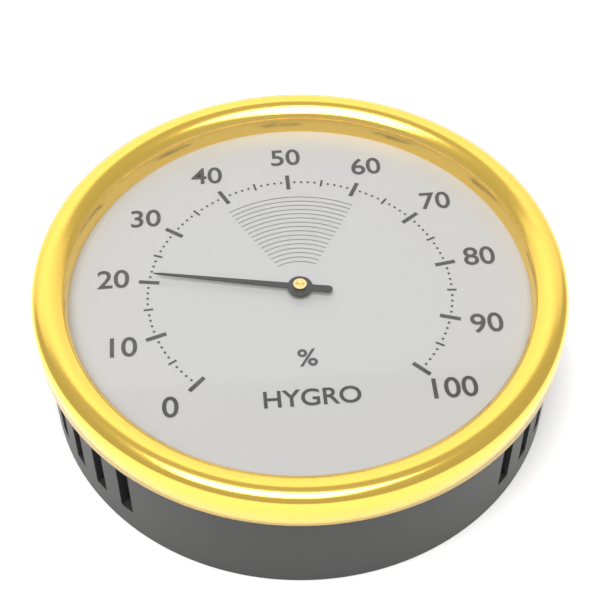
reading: 21 %
